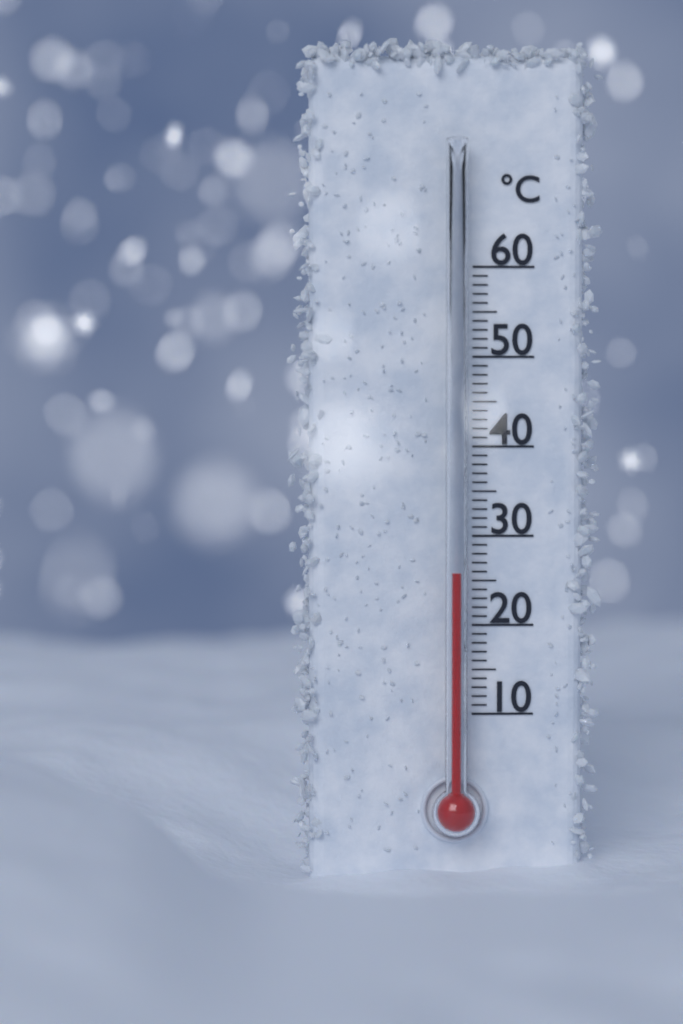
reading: 26 °C
